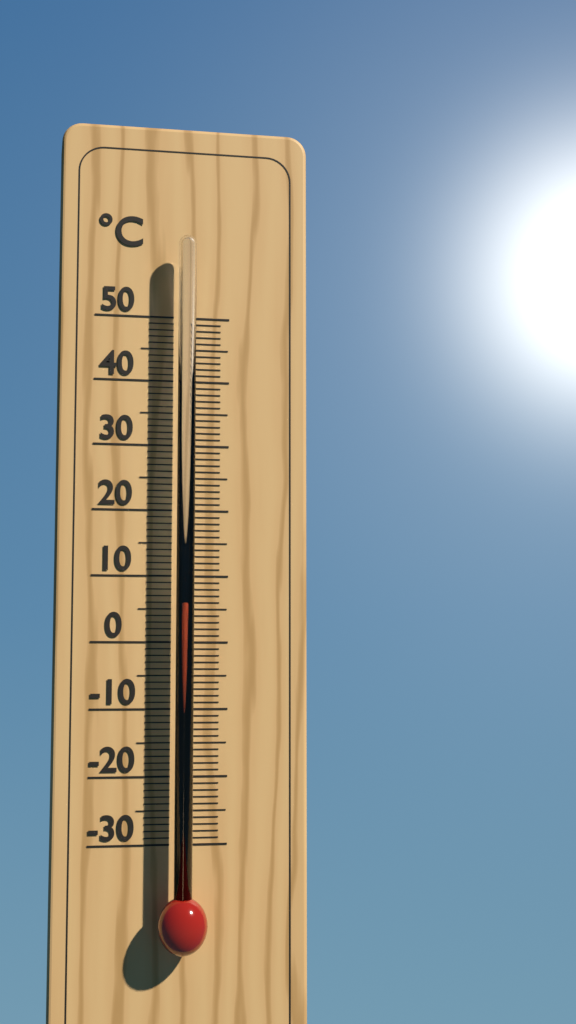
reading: 6 °C
